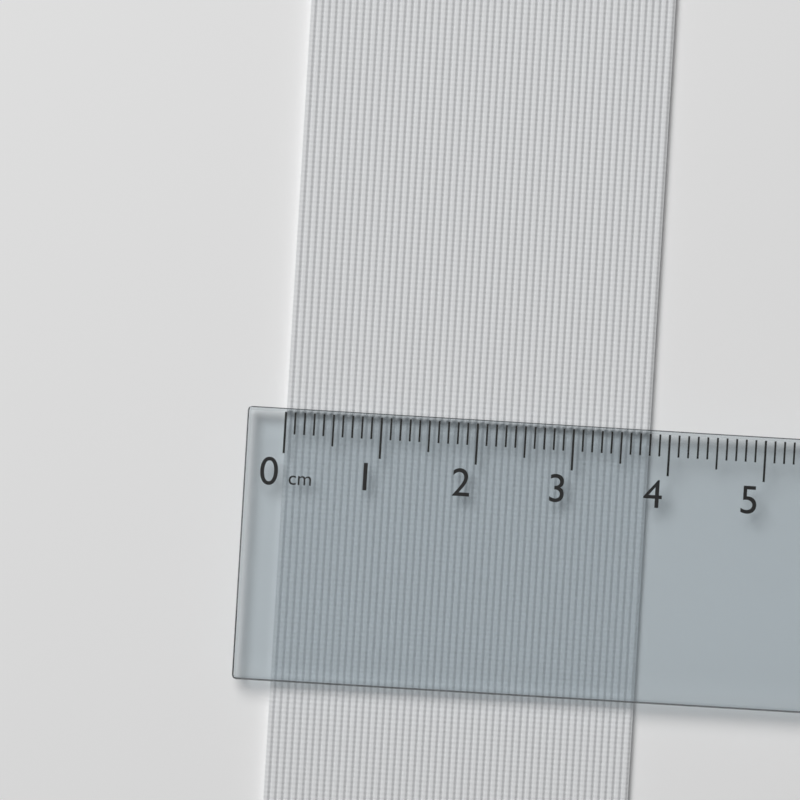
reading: 3.8 cm
